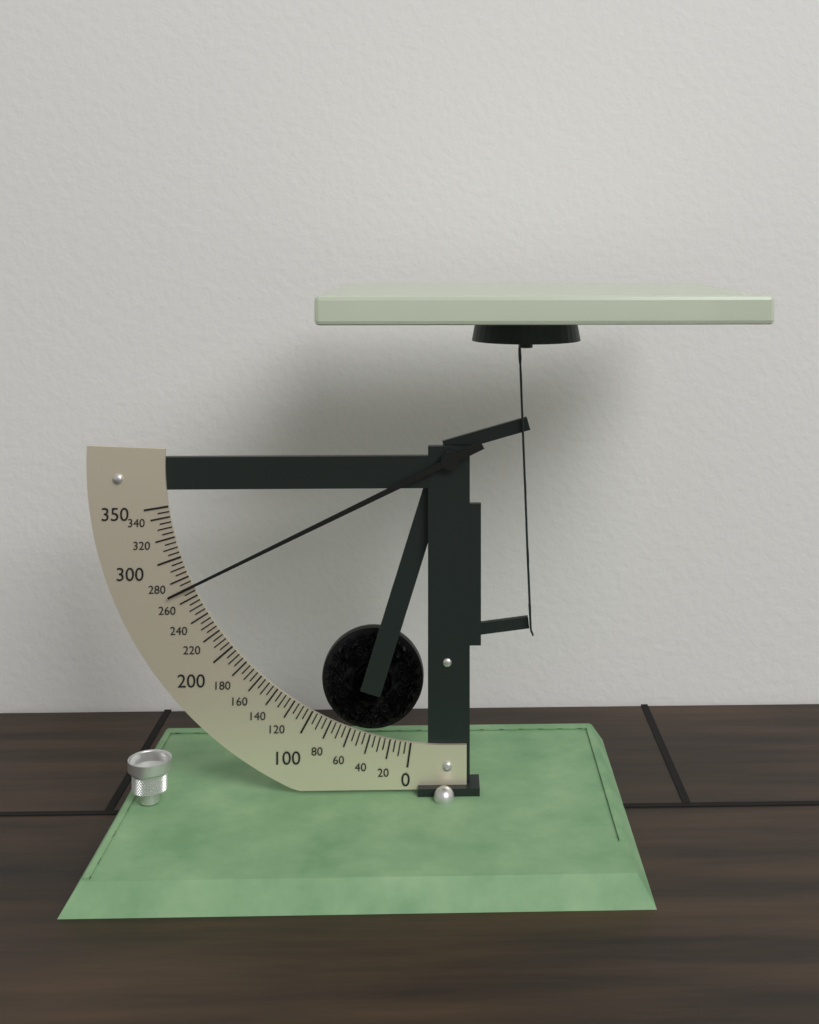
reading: 270 (no unit)
